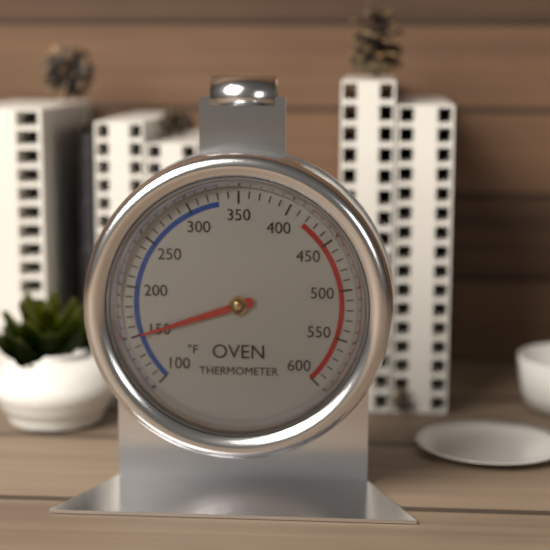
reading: 150 °F
